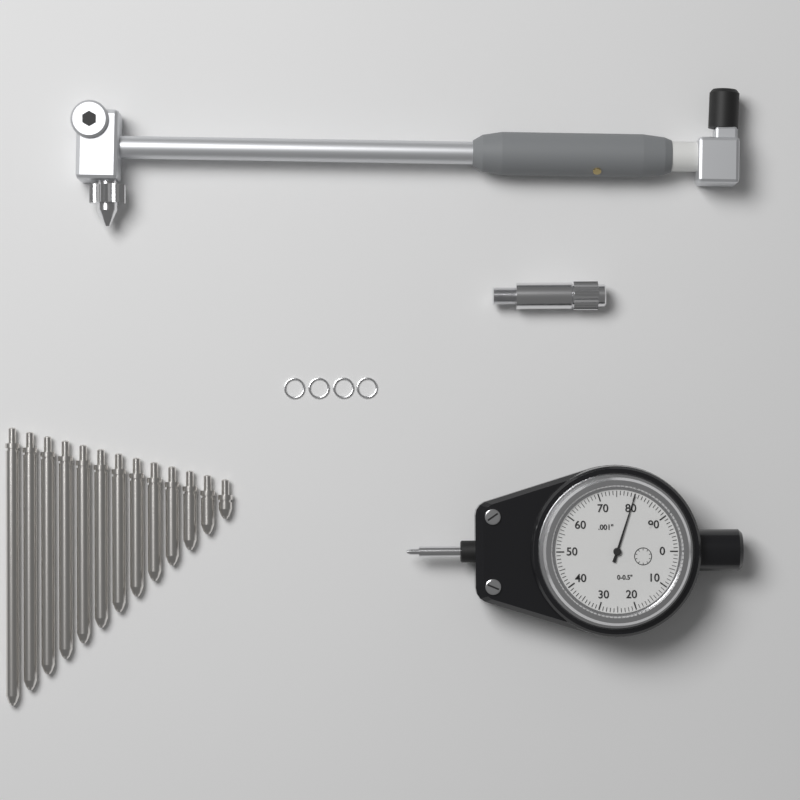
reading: 0.080 in
